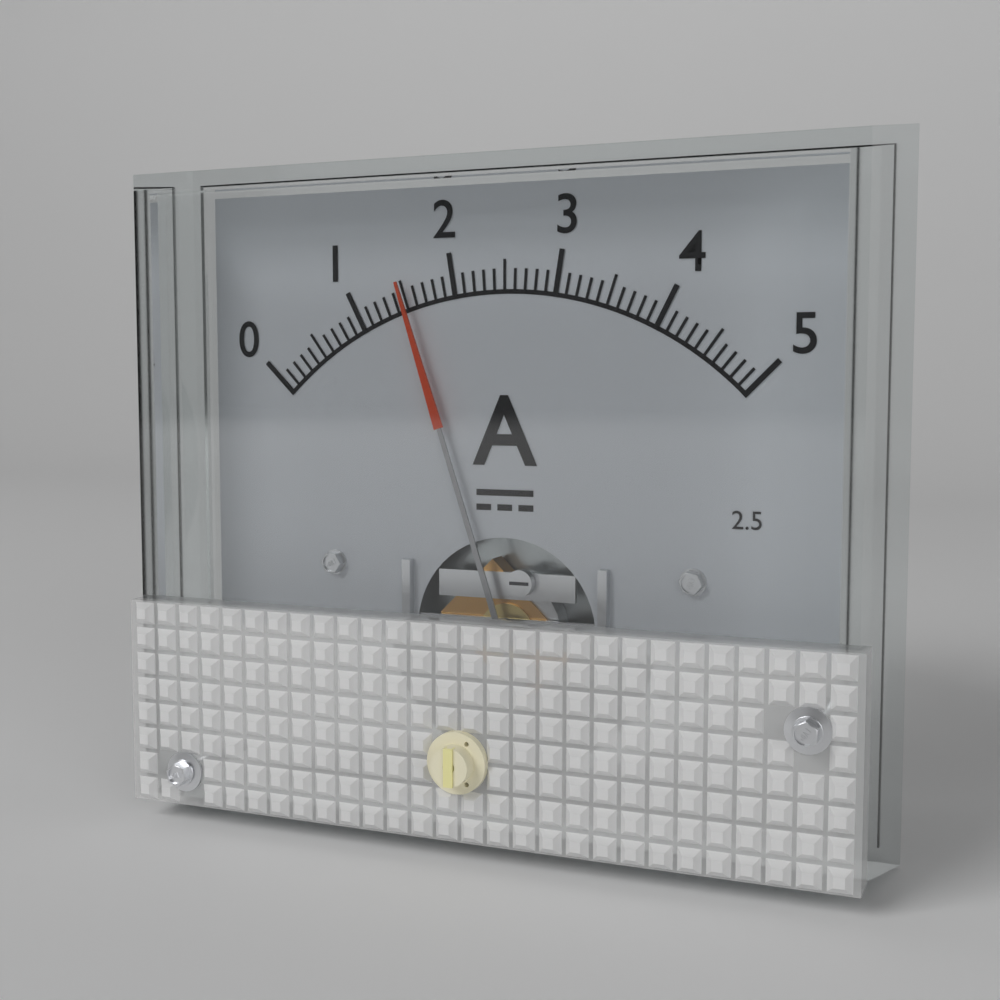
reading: 1.5 A
